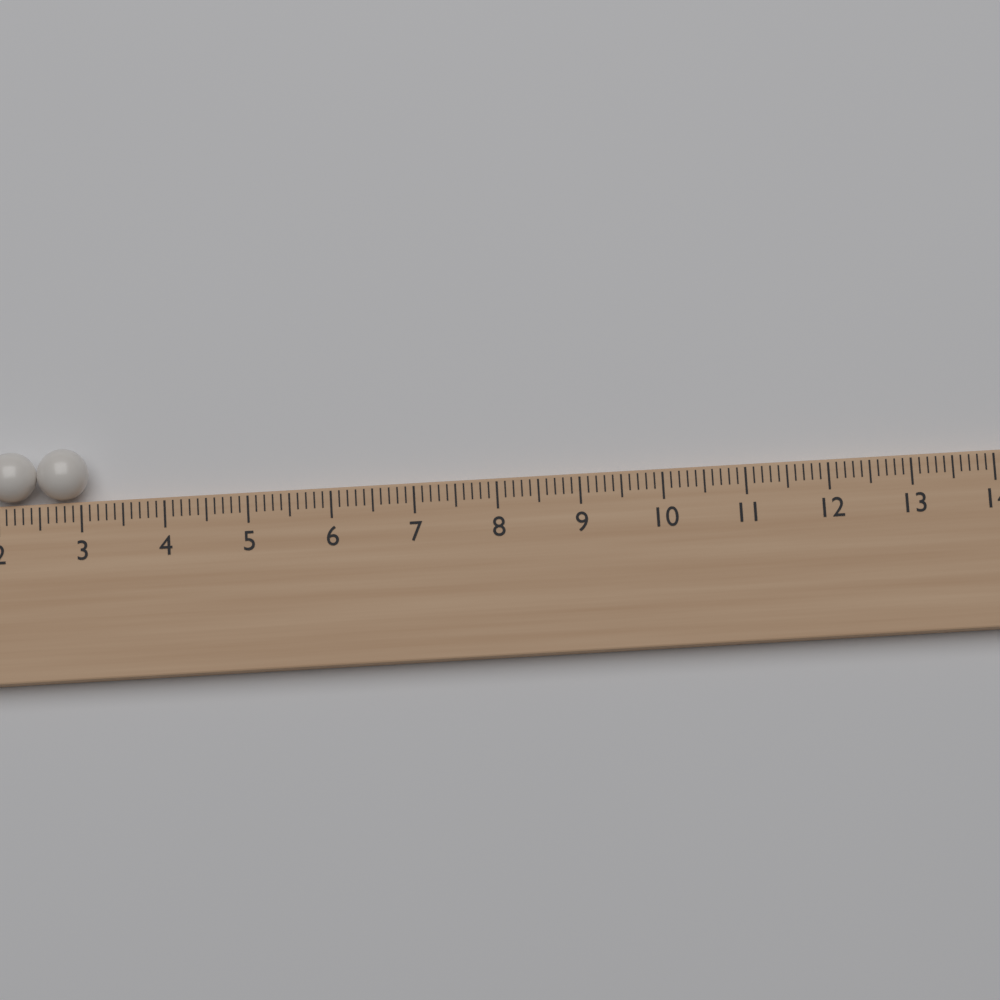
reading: 3.1 (no unit)
